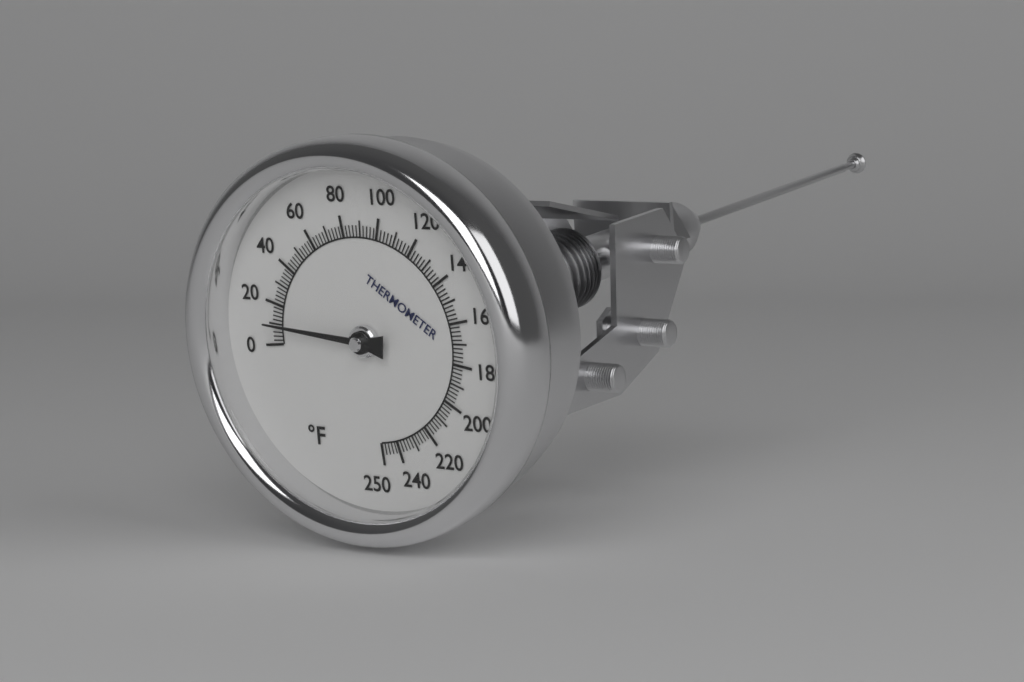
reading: 10 °F
